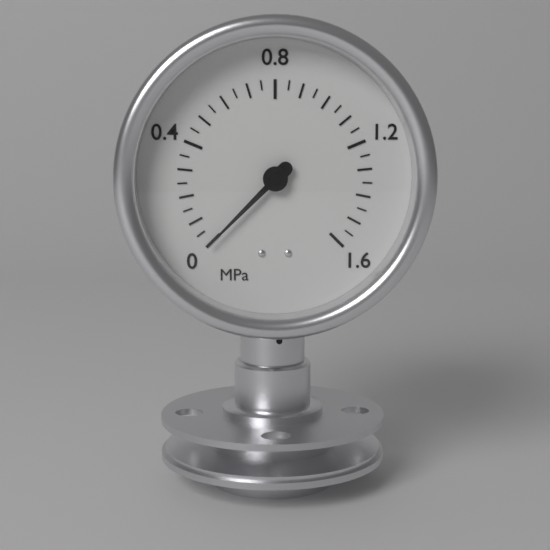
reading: 0.00 MPa
